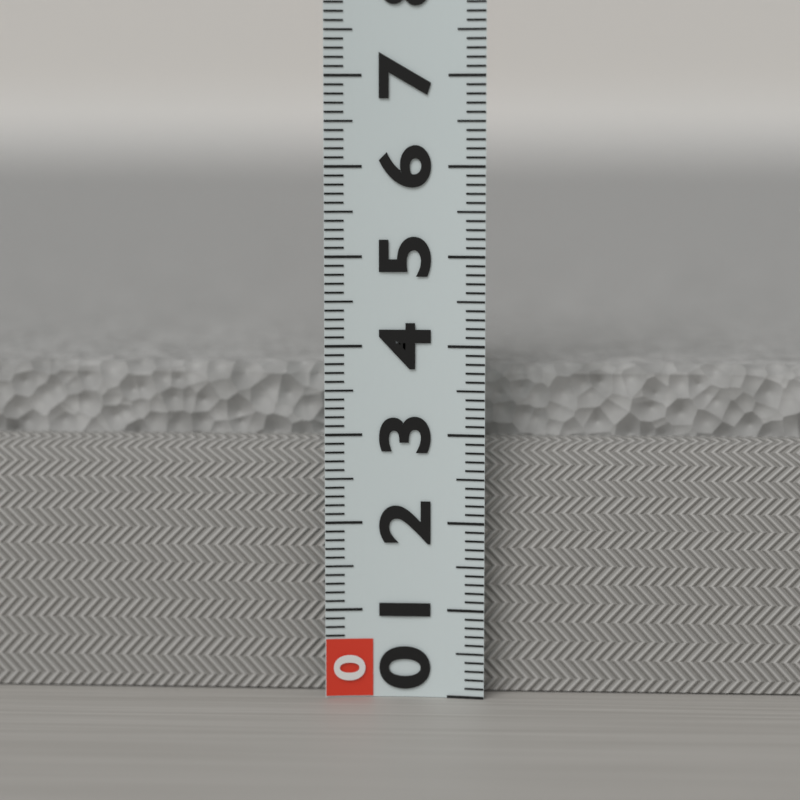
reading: 3.7 (no unit)
